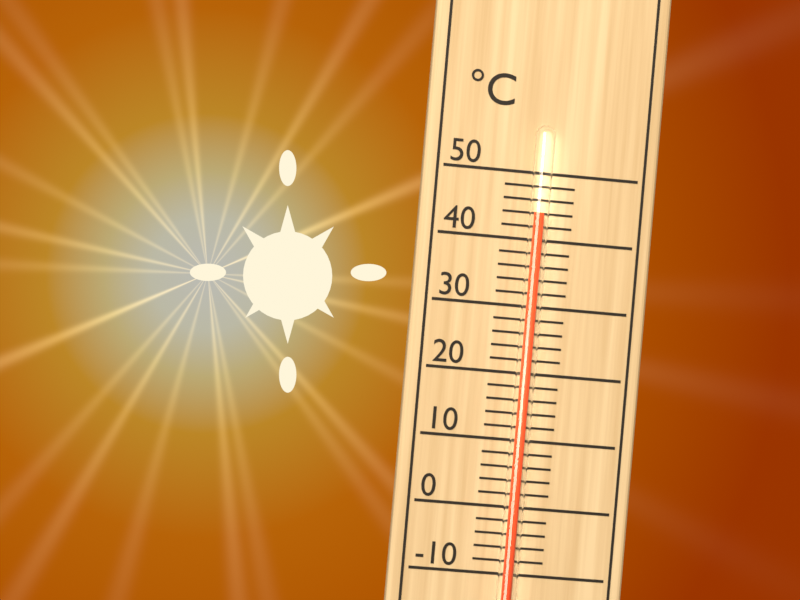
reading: 44 °C
